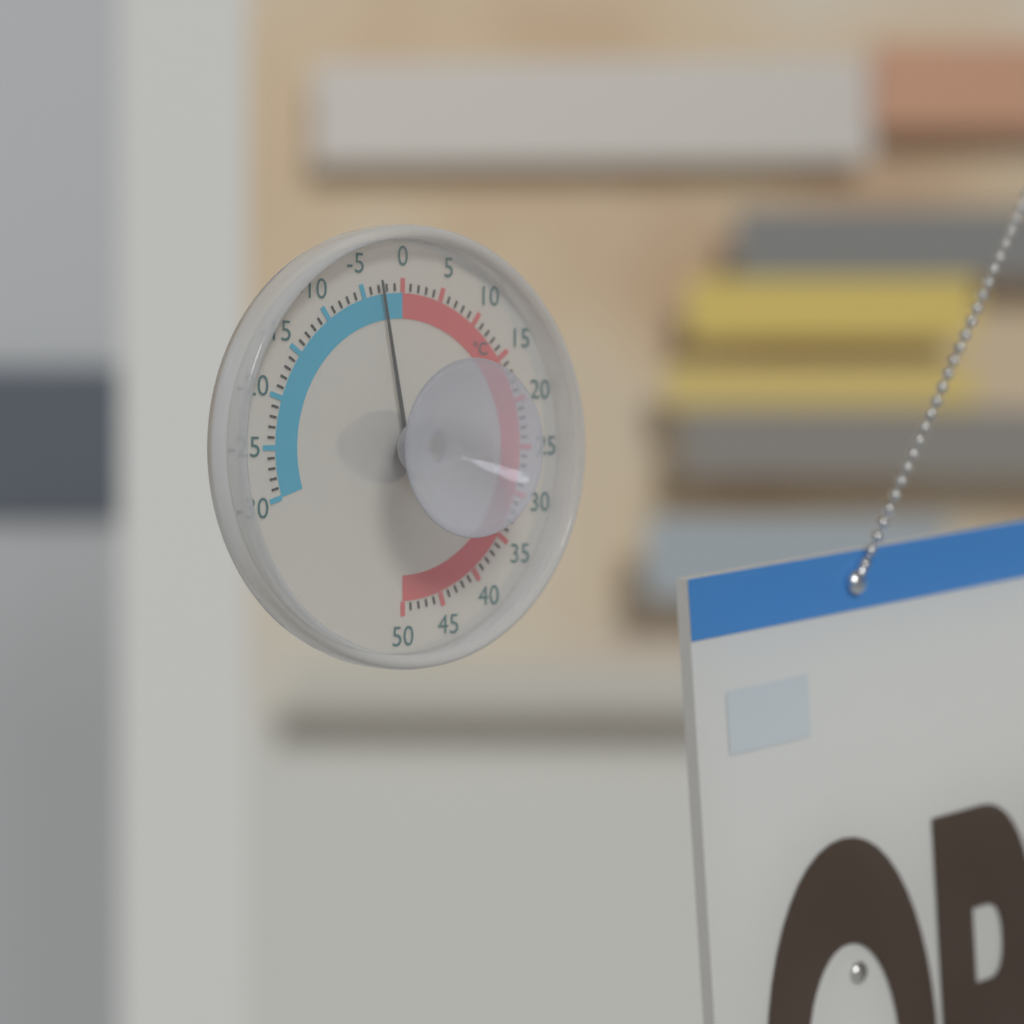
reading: -3 °C
